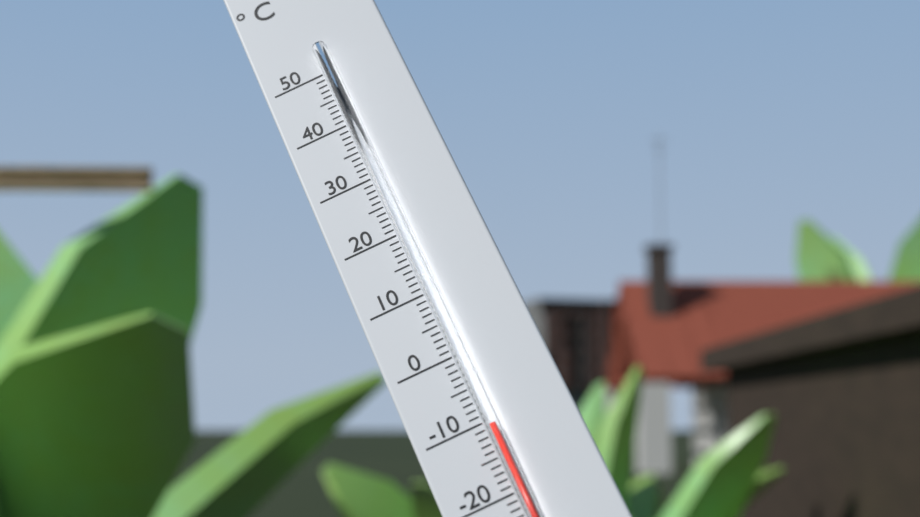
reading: -11 °C
